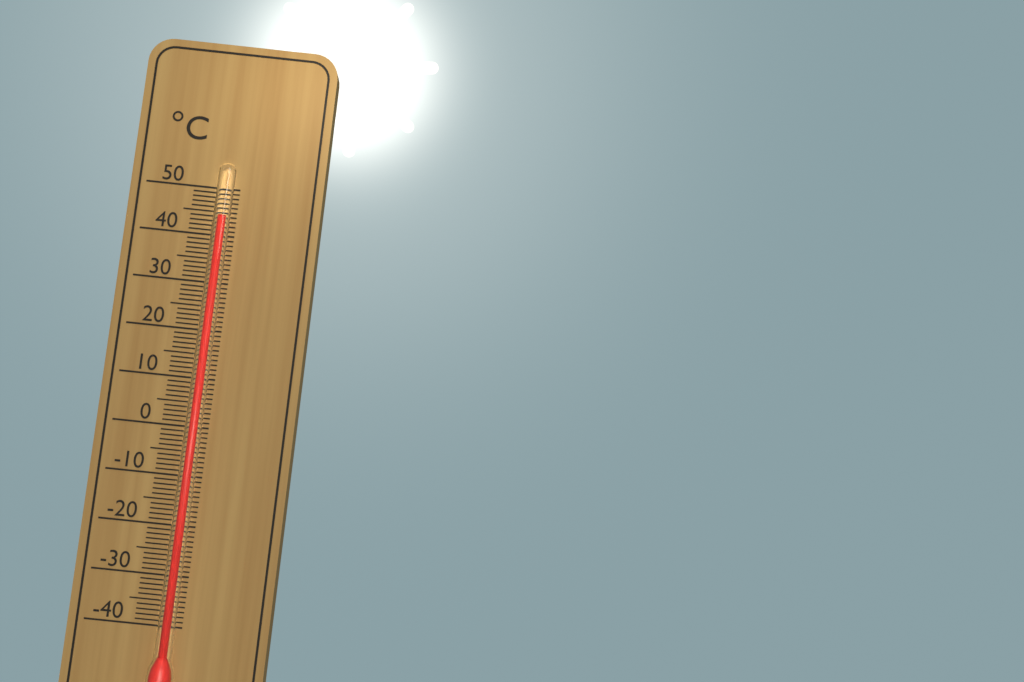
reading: 44 °C
